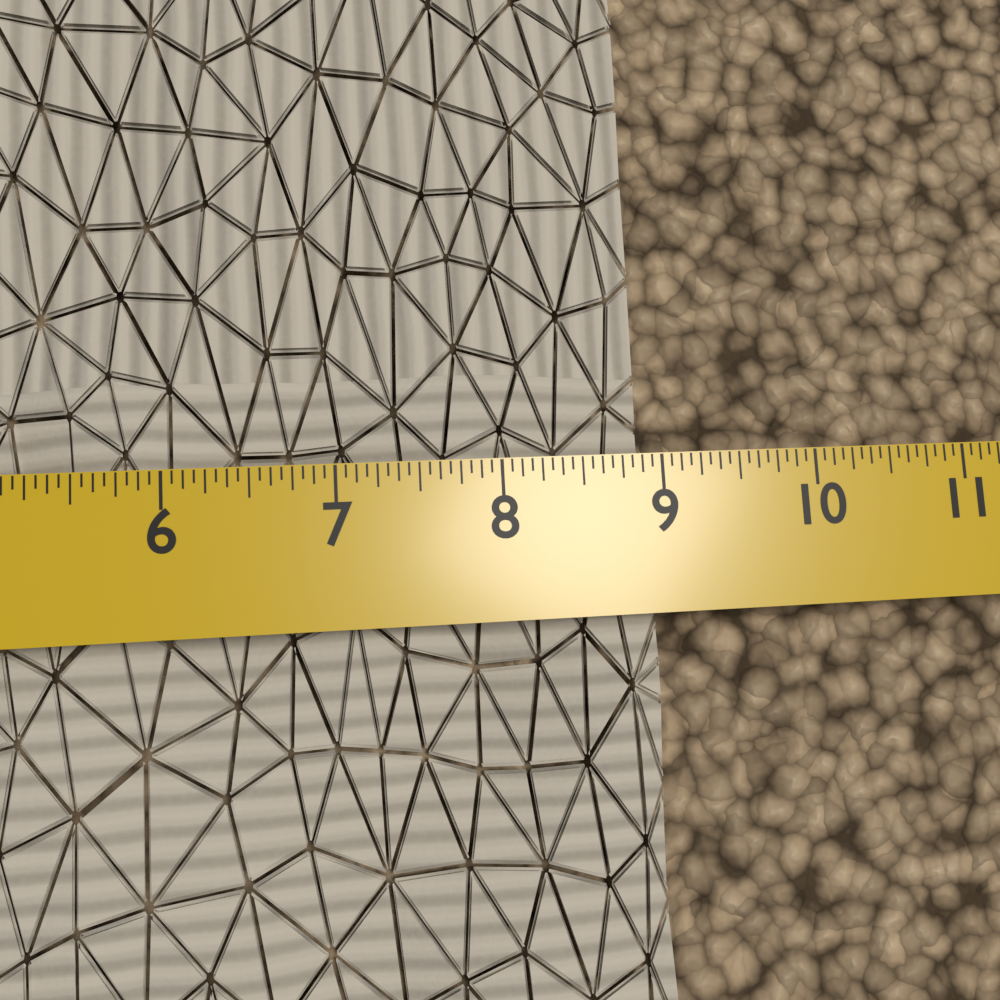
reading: 8.9375 in
